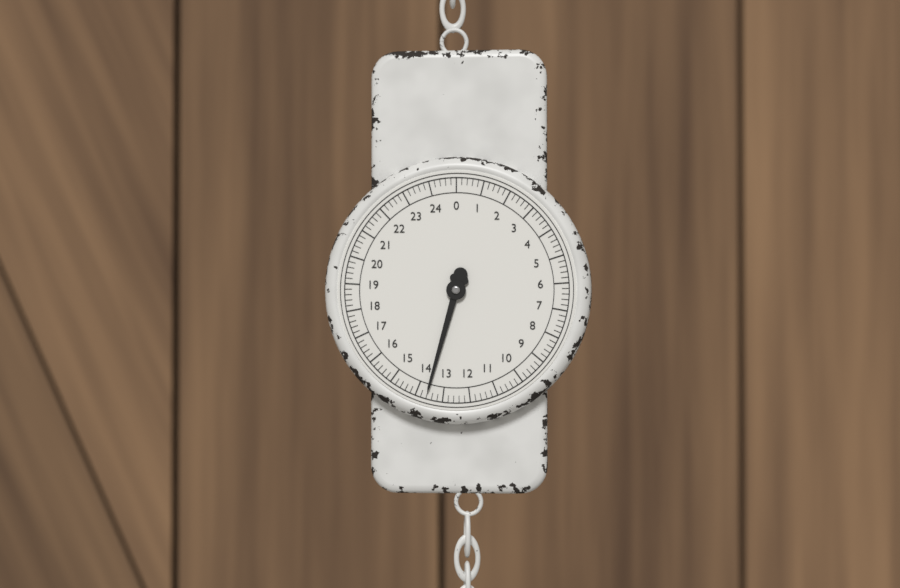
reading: 13.6 (no unit)
